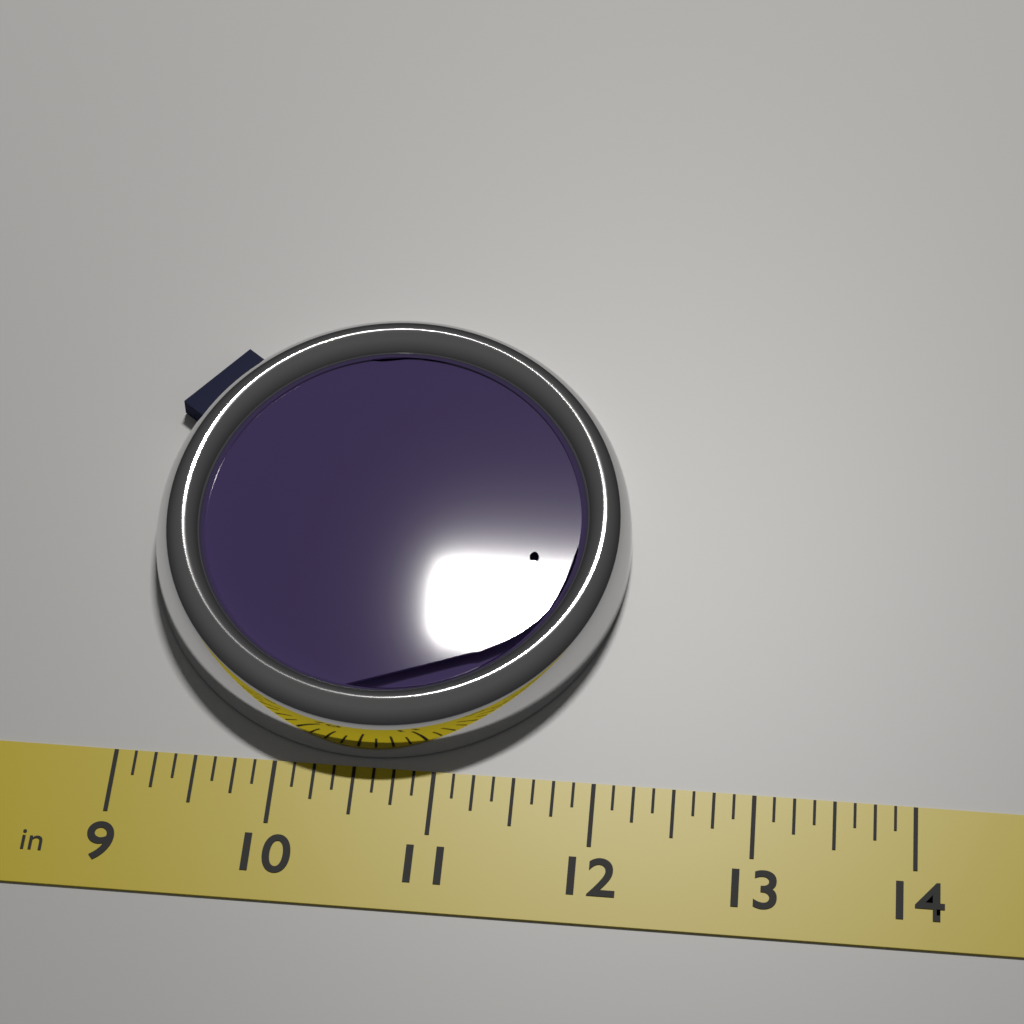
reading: 12.125 in
